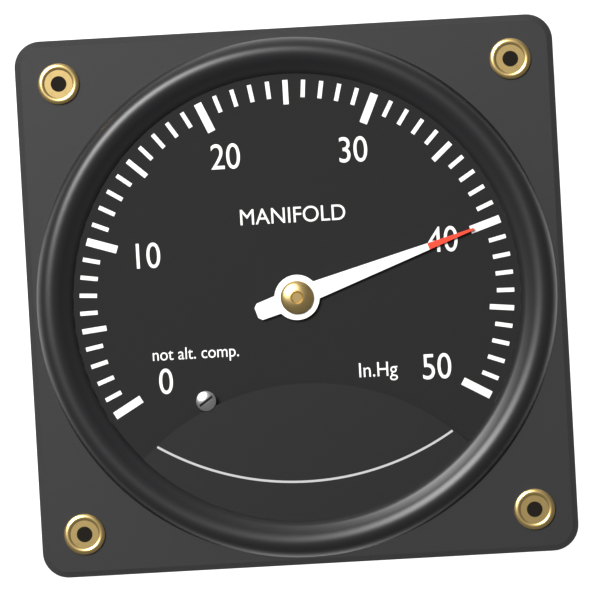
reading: 40 inHg
